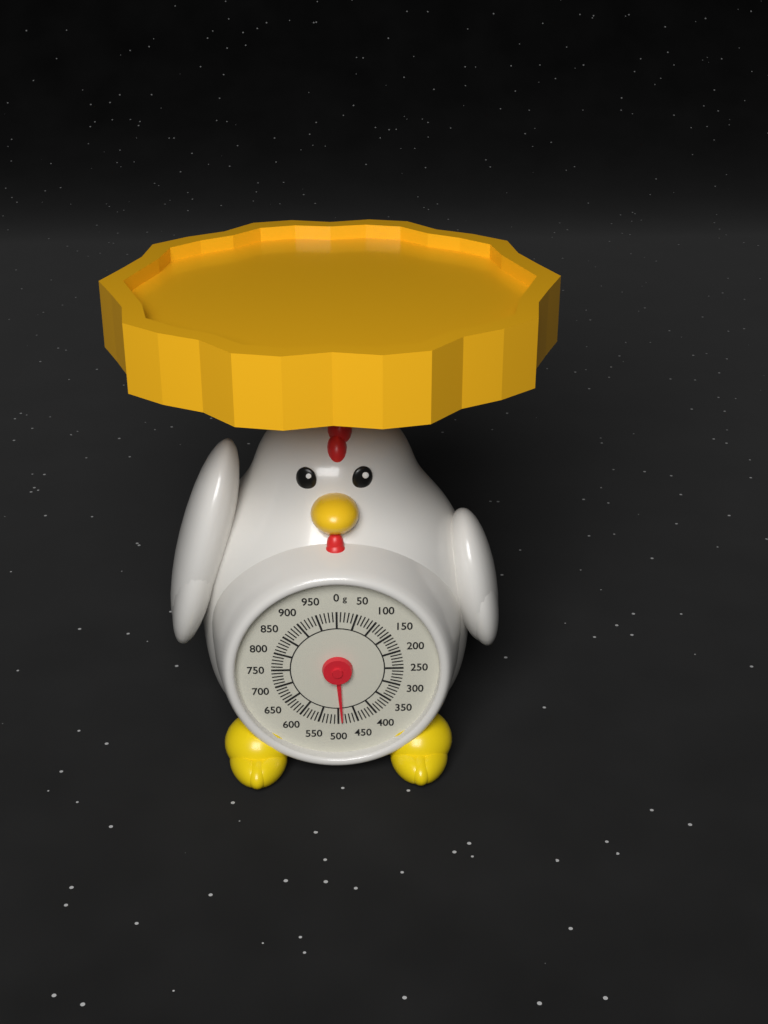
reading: 490 g
